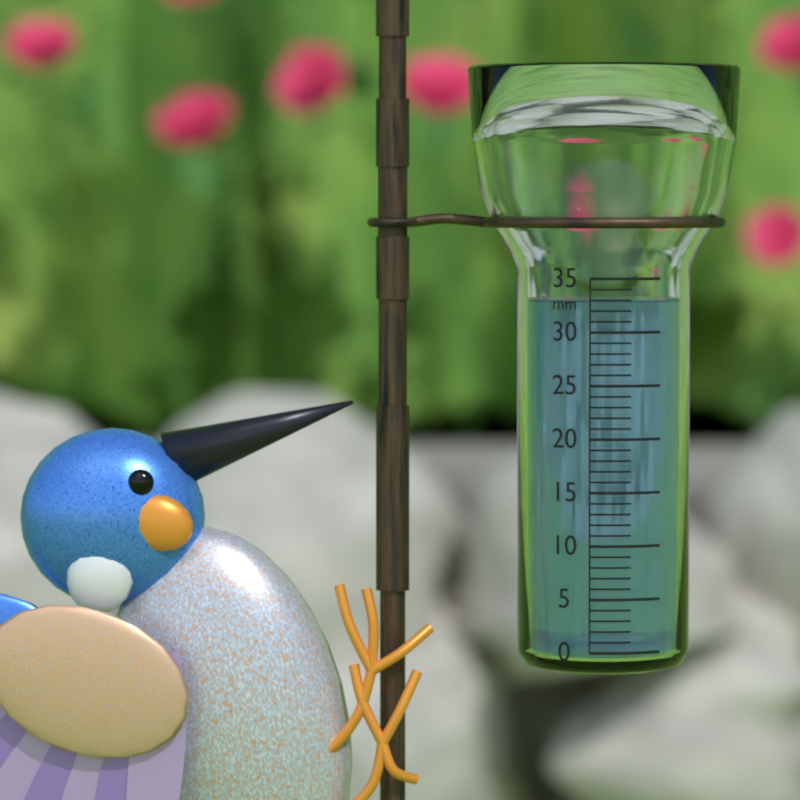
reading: 33 mm
